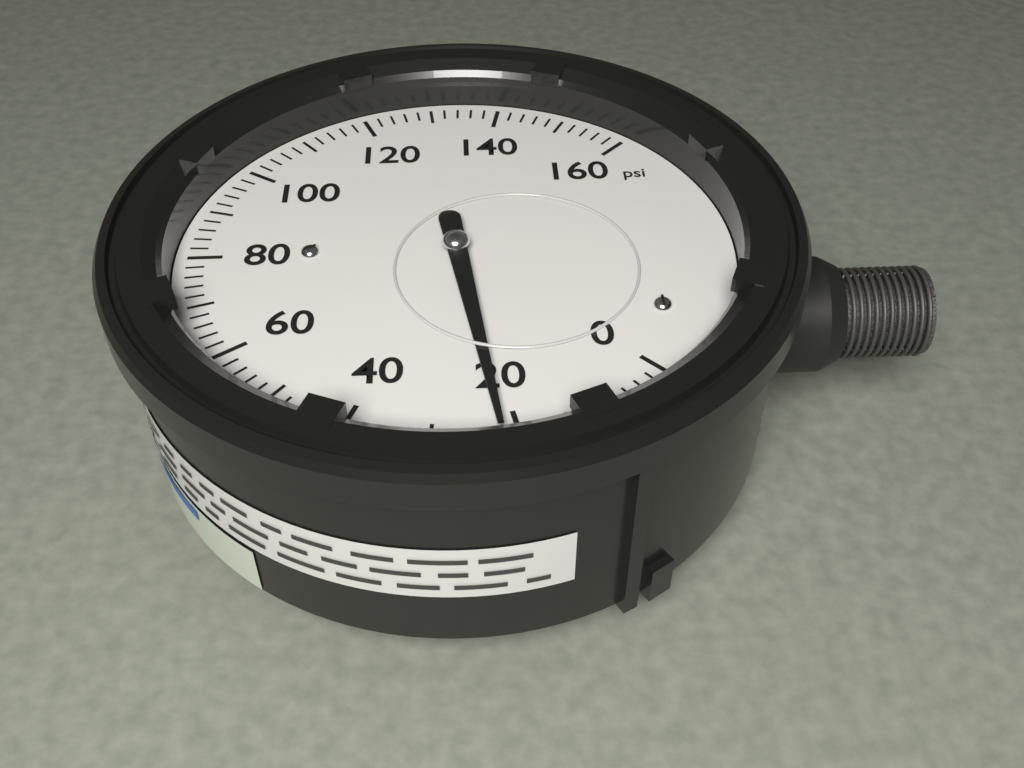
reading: 22 psi
